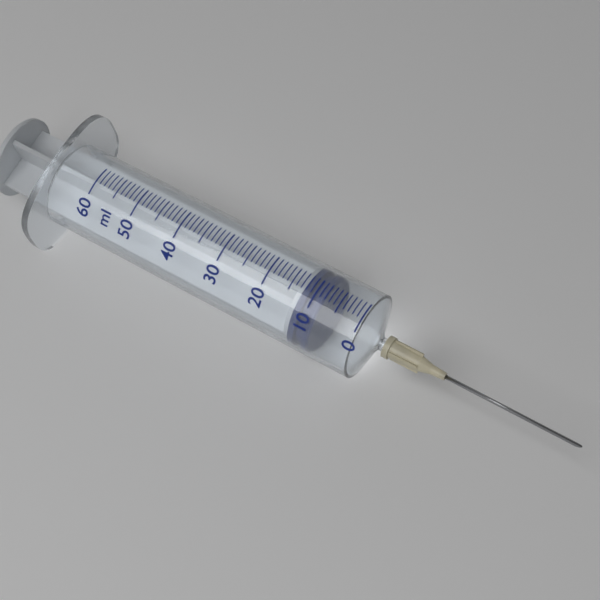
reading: 8 ml
